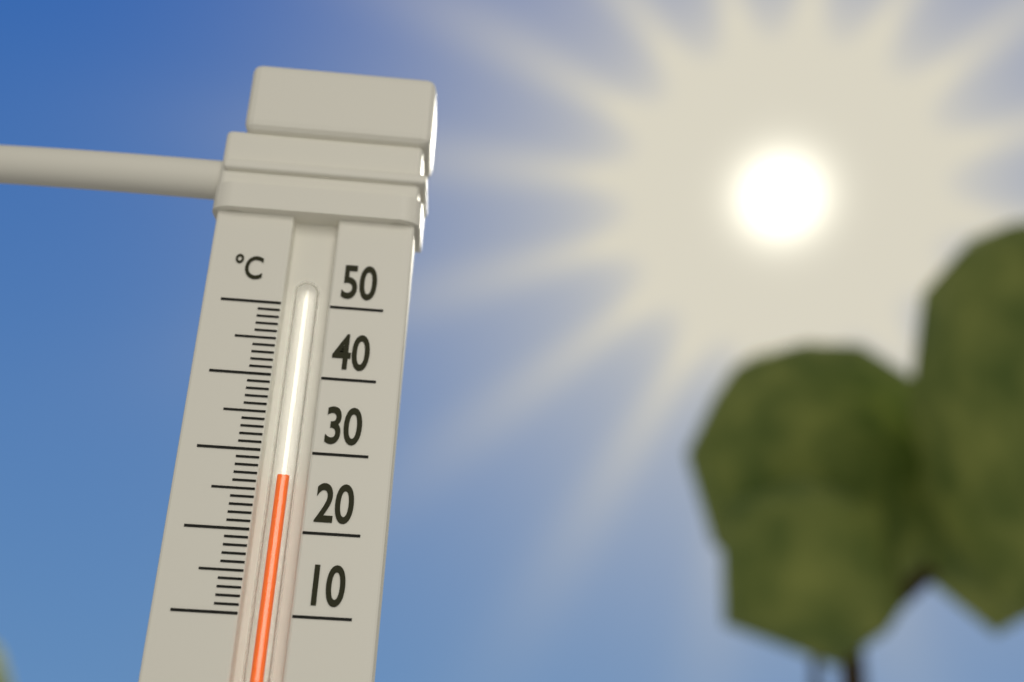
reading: 27 °C
